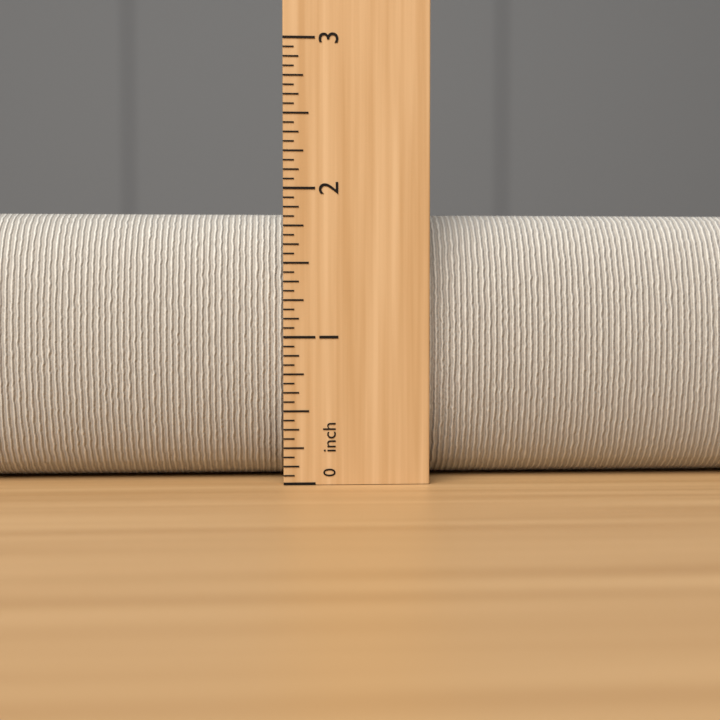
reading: 1.8750 inch
